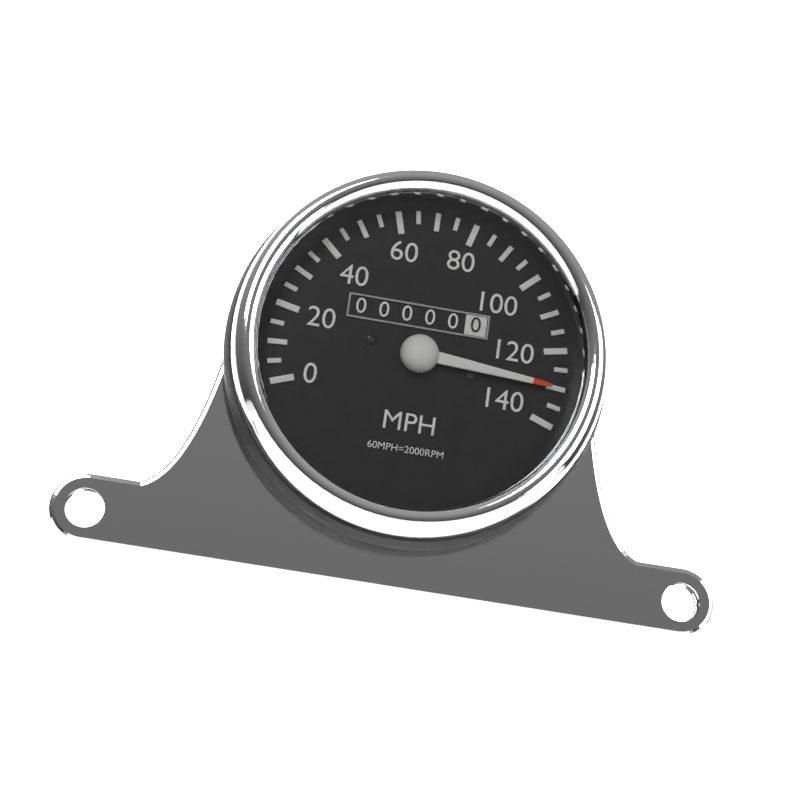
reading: 130 MPH
